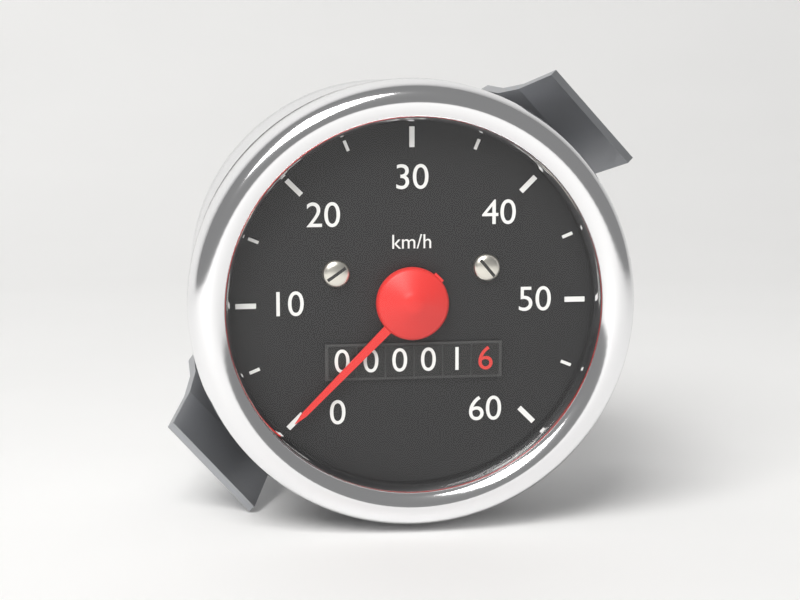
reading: 0 km/h
